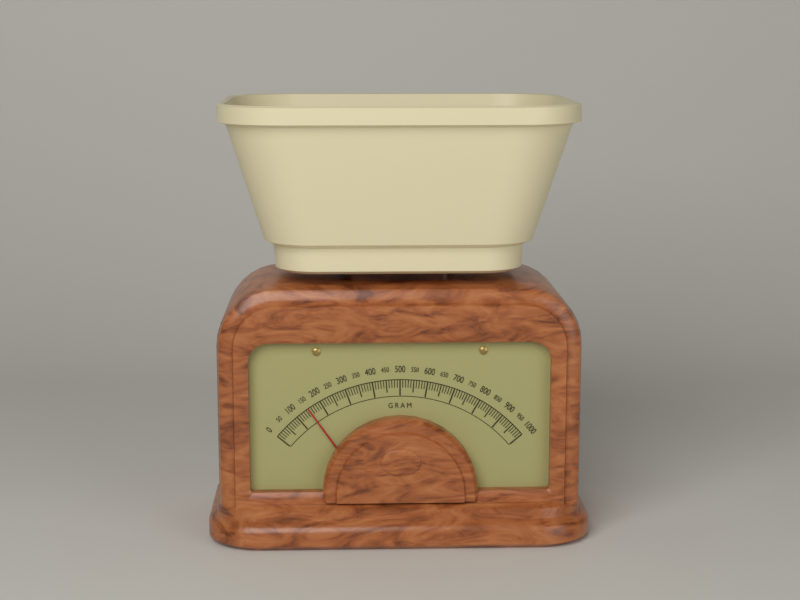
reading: 150 g
